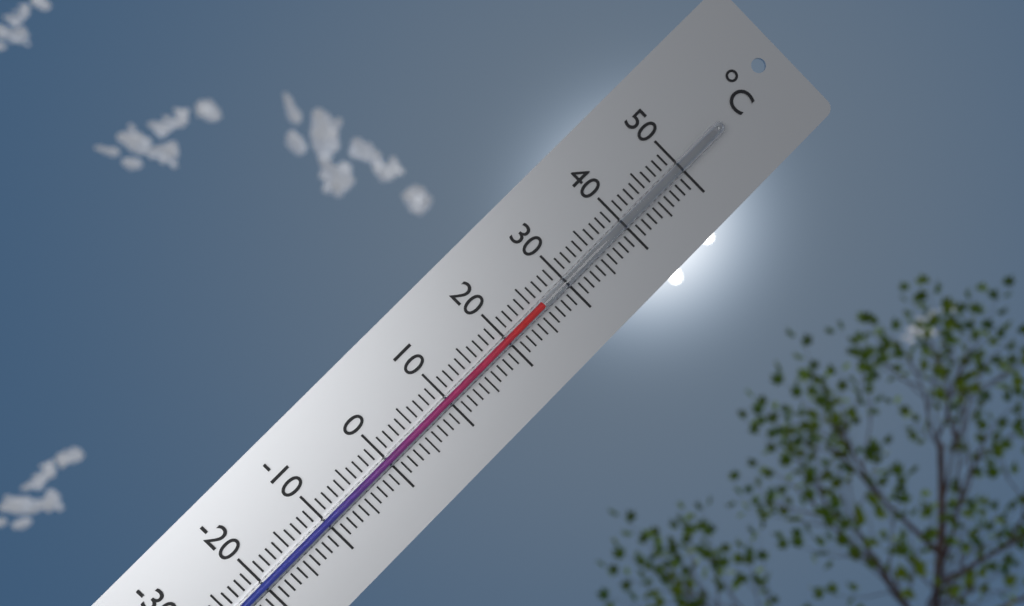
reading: 26 °C
